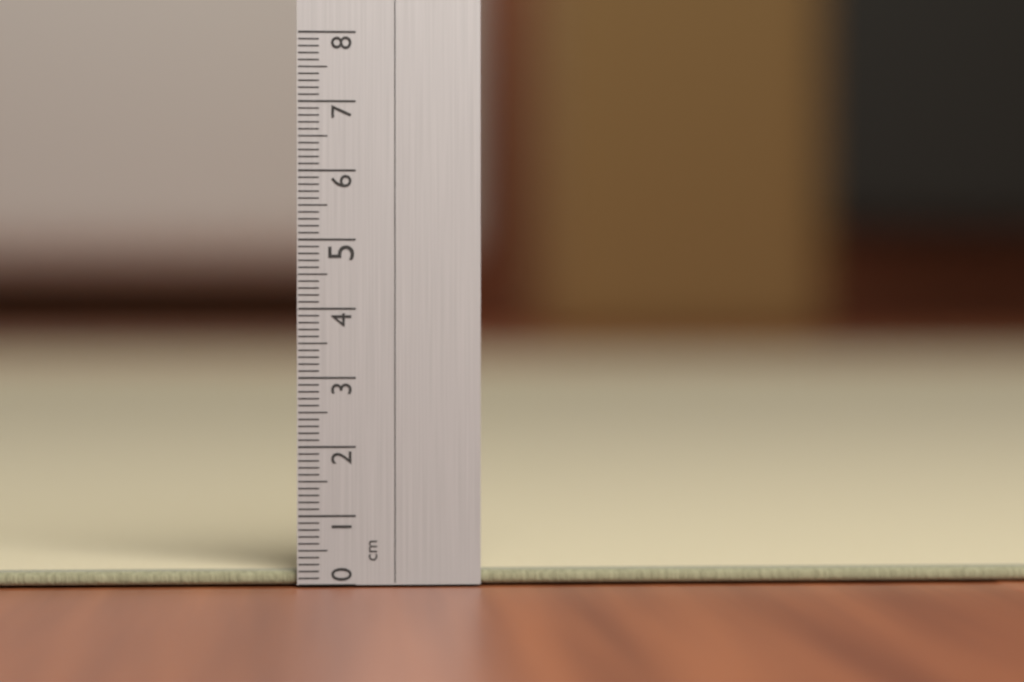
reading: 0.2 cm
